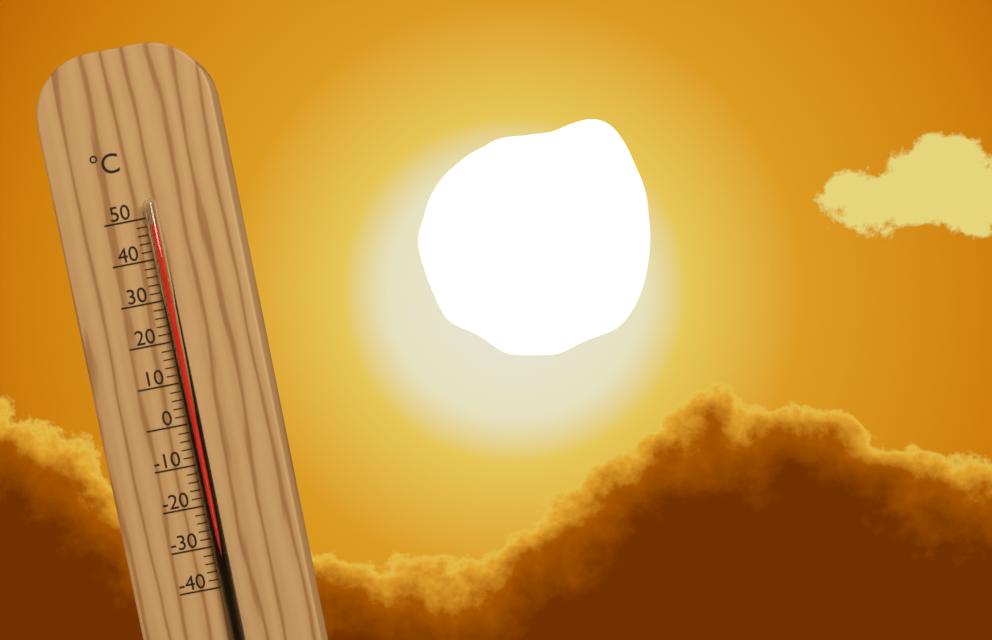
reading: 48 °C
